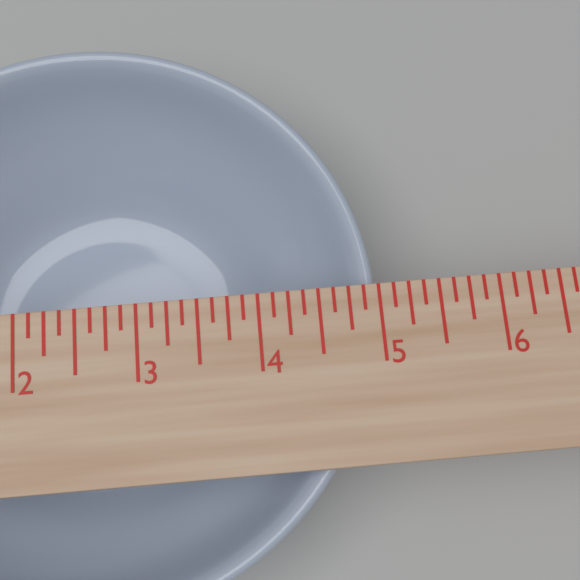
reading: 5.000 in
